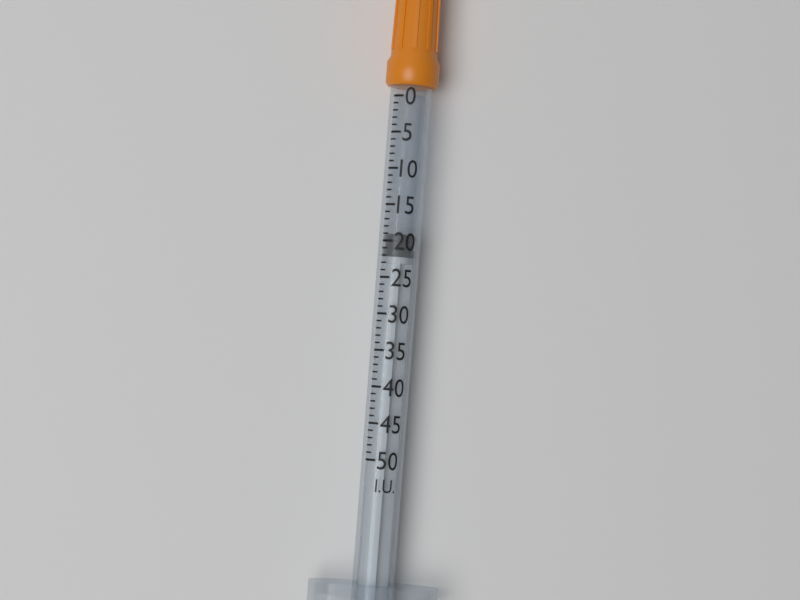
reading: 19 I.U.
